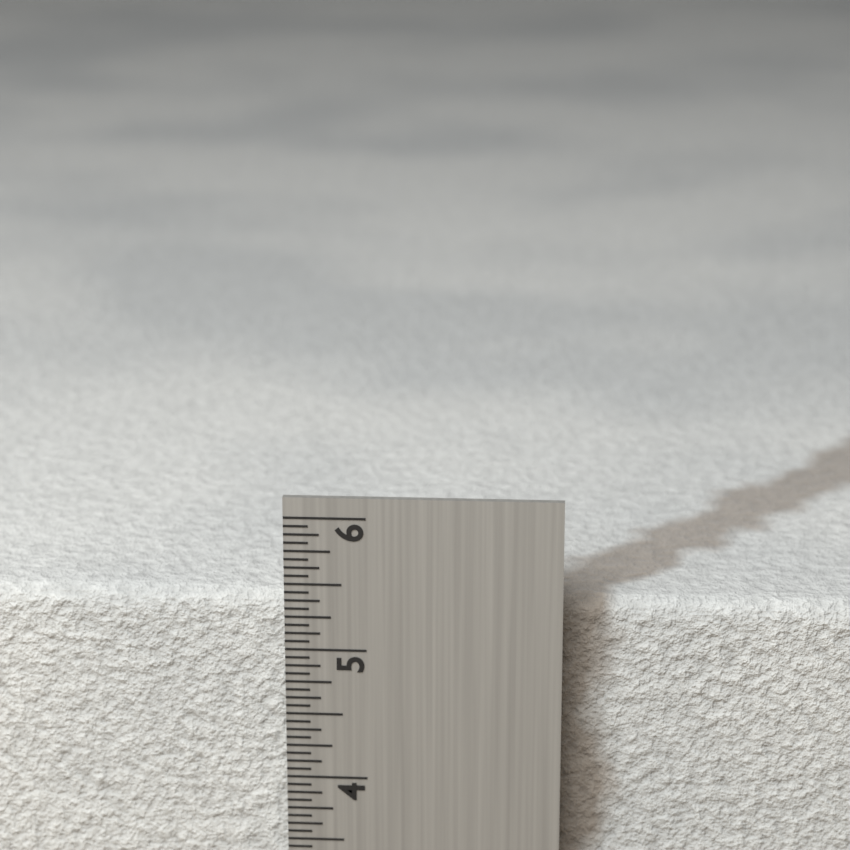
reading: 5.3125 in
